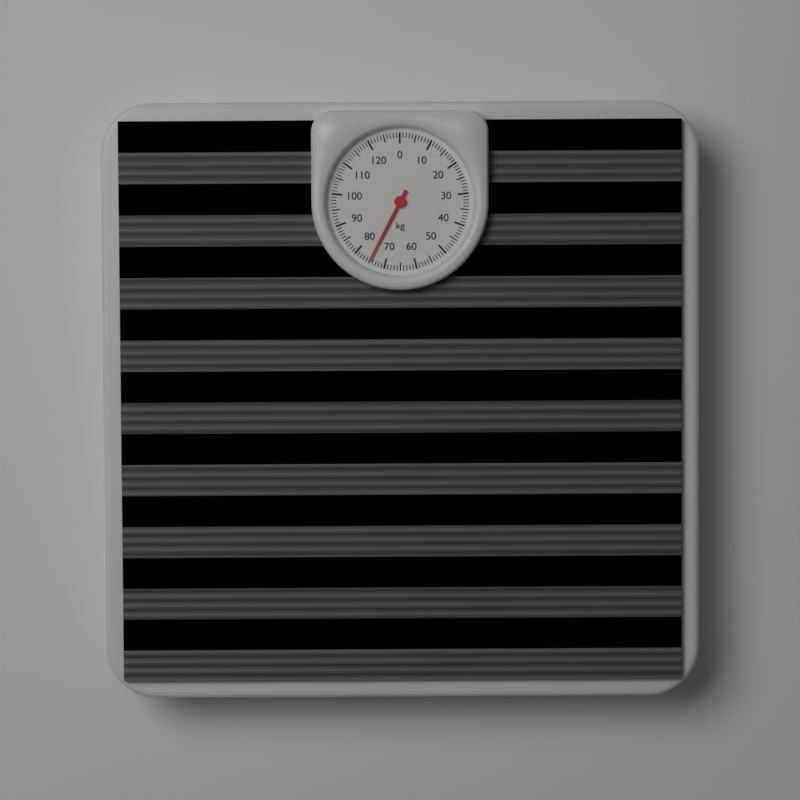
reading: 75 kg
